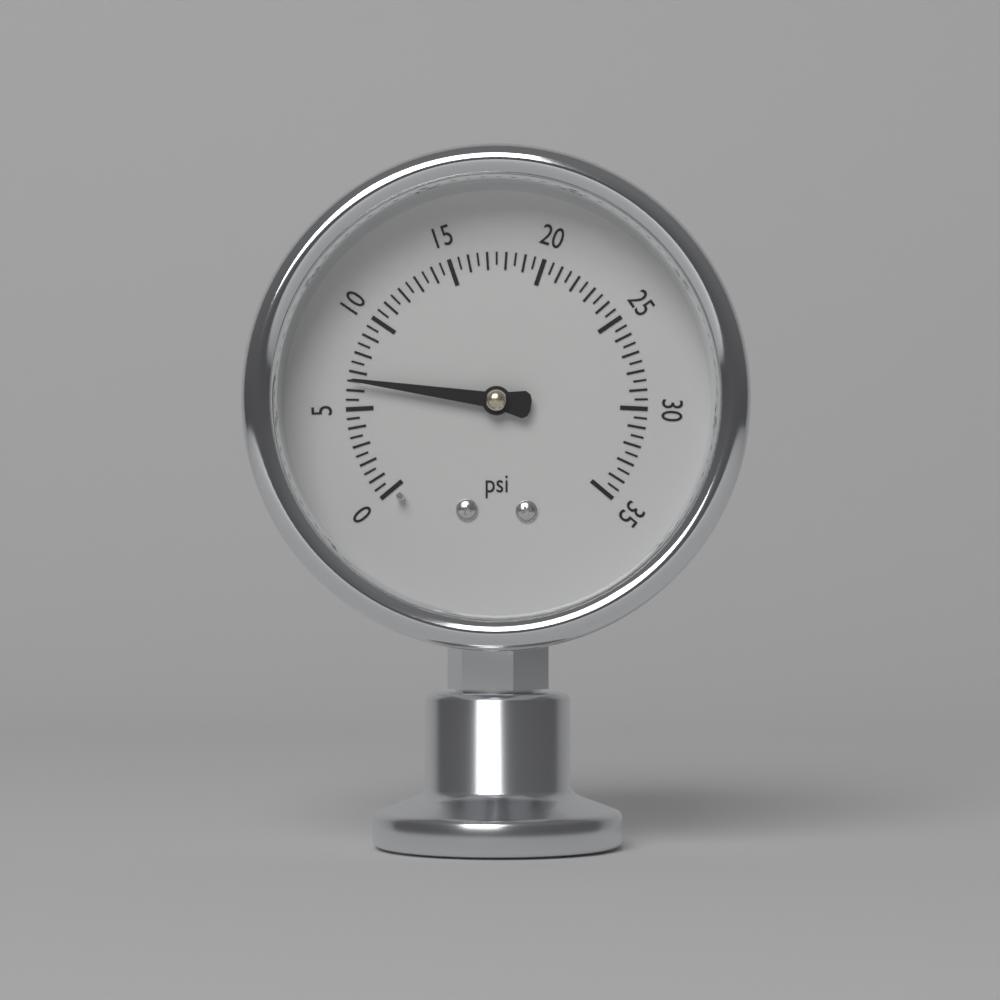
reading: 6.5 psi
